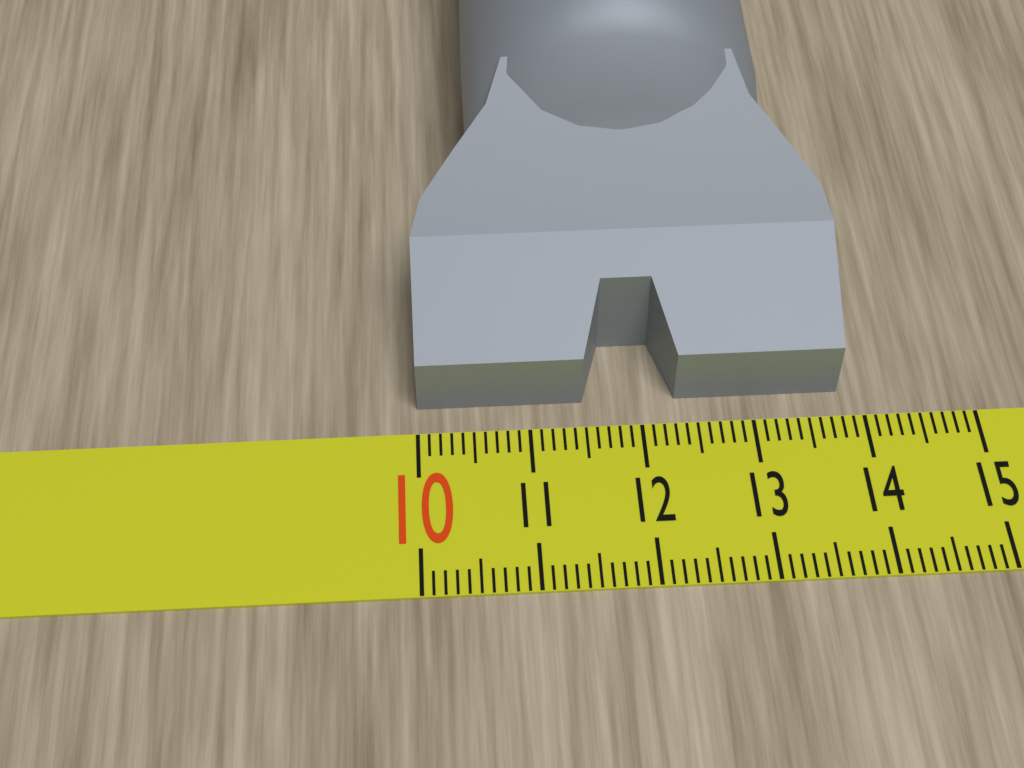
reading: 13.8 (no unit)
